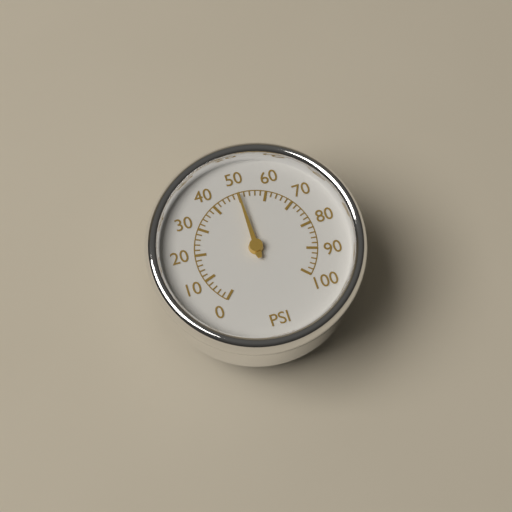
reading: 50 psi
